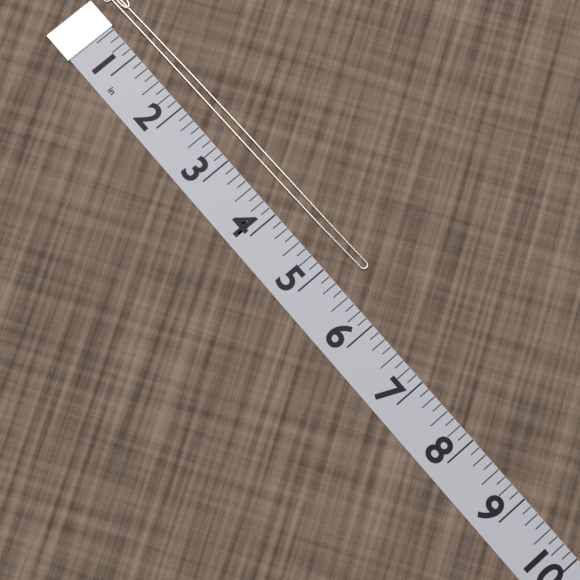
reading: 5.375 in
